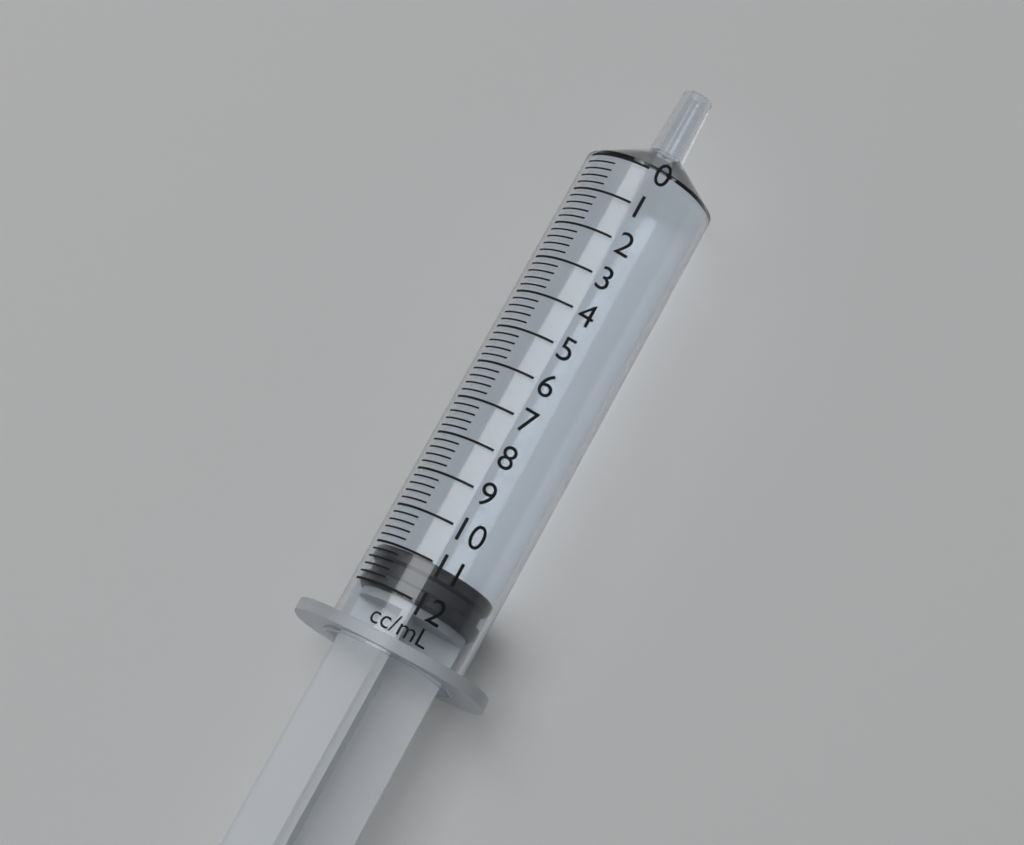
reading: 11.0 ml
